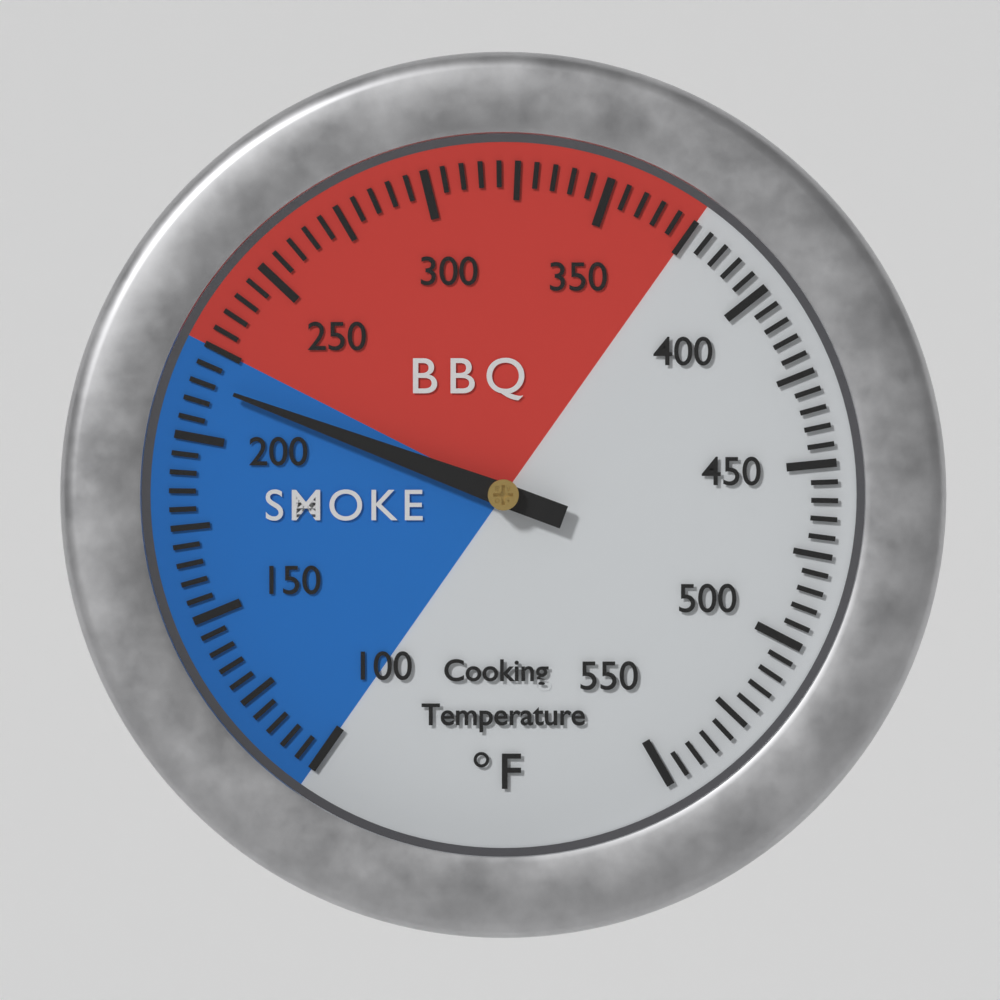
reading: 215 °F
